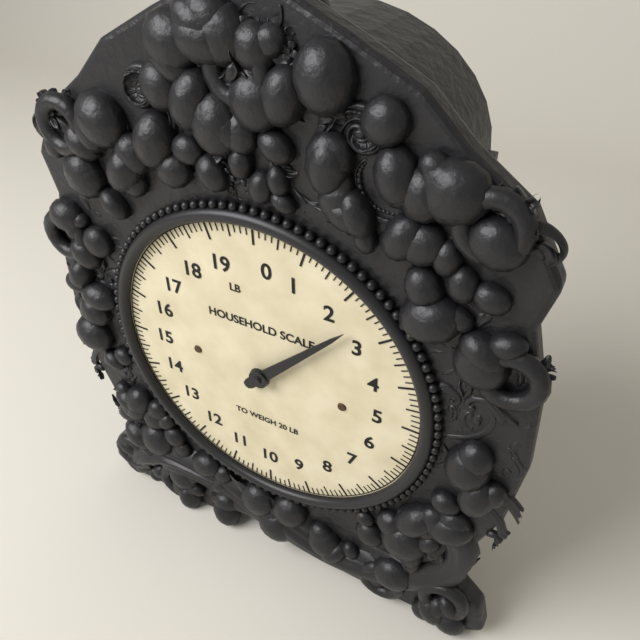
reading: 2.500 lb
